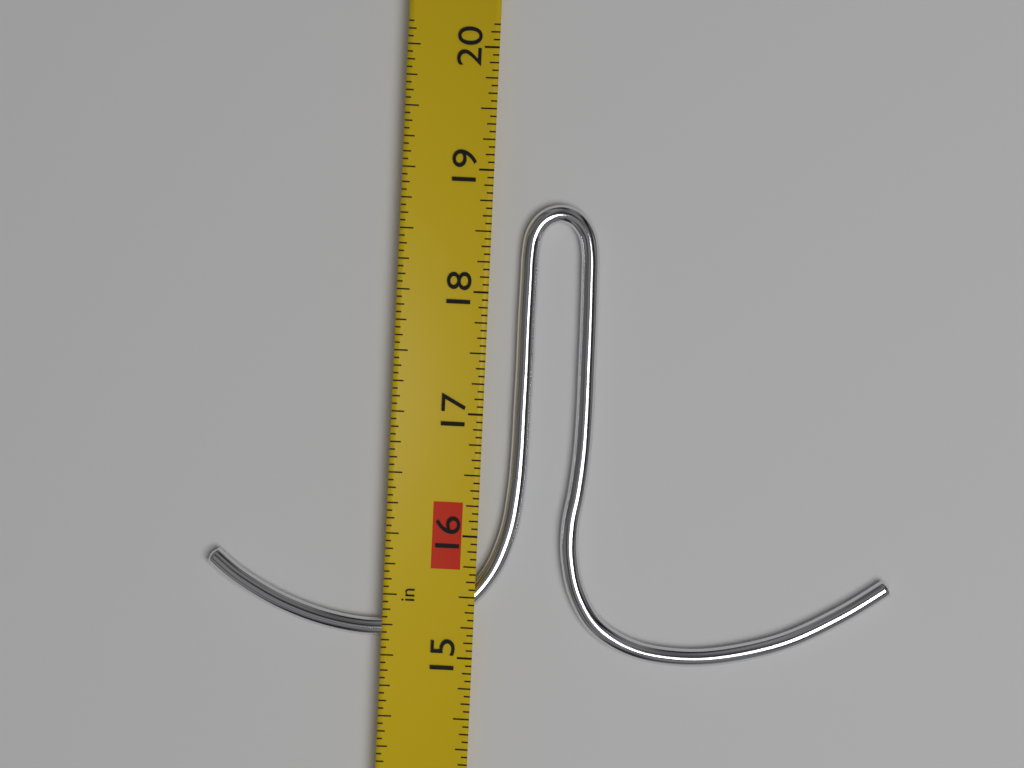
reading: 18.7500 in
